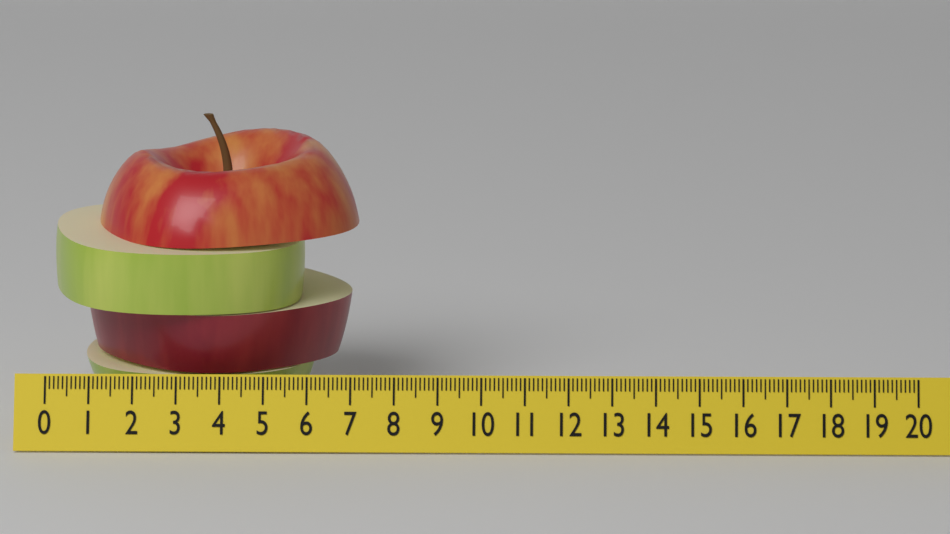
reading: 7.1 (no unit)
